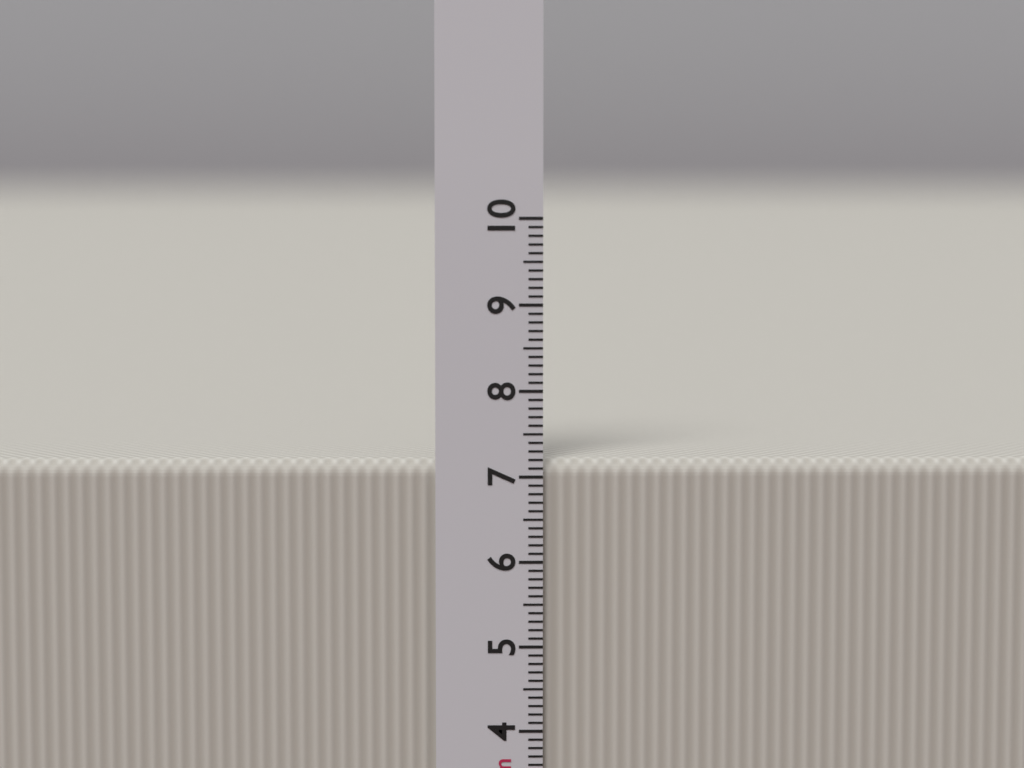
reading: 7.2 cm
